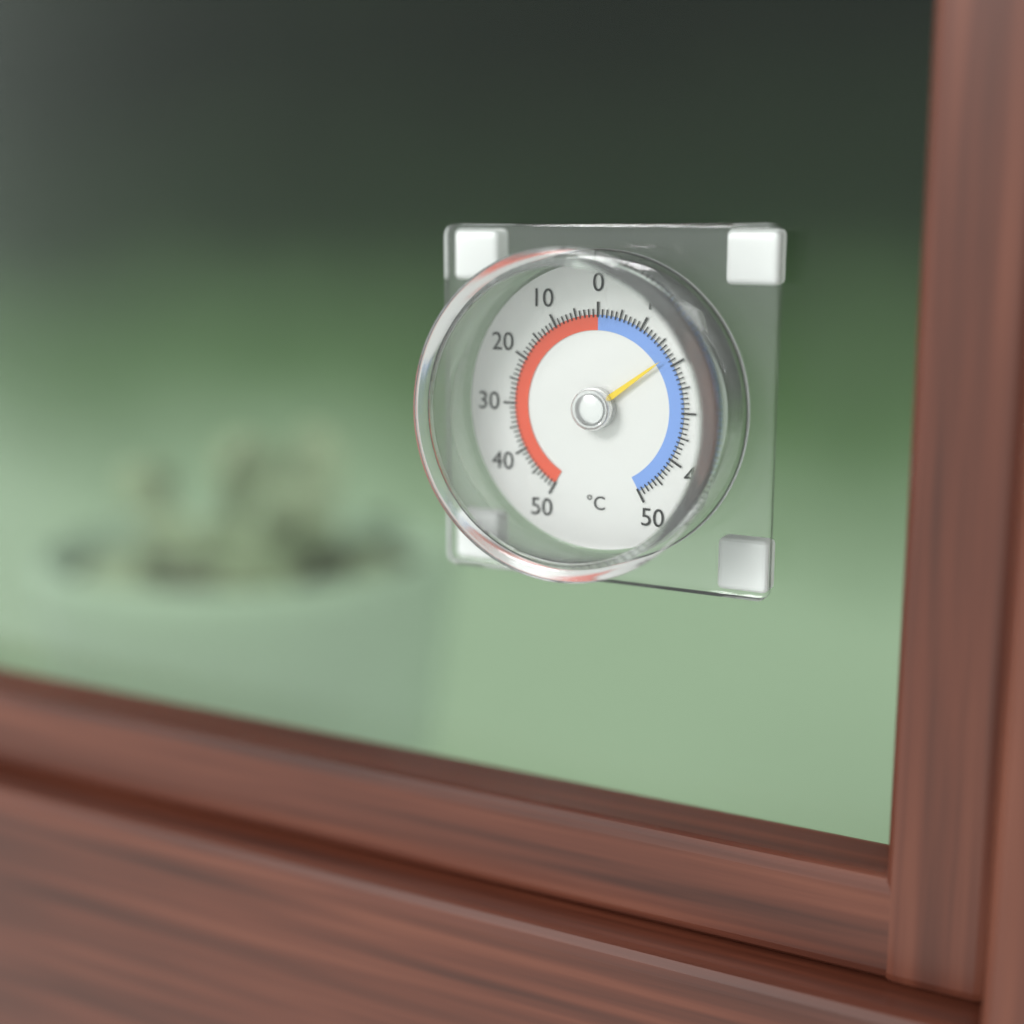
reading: -18 °C
